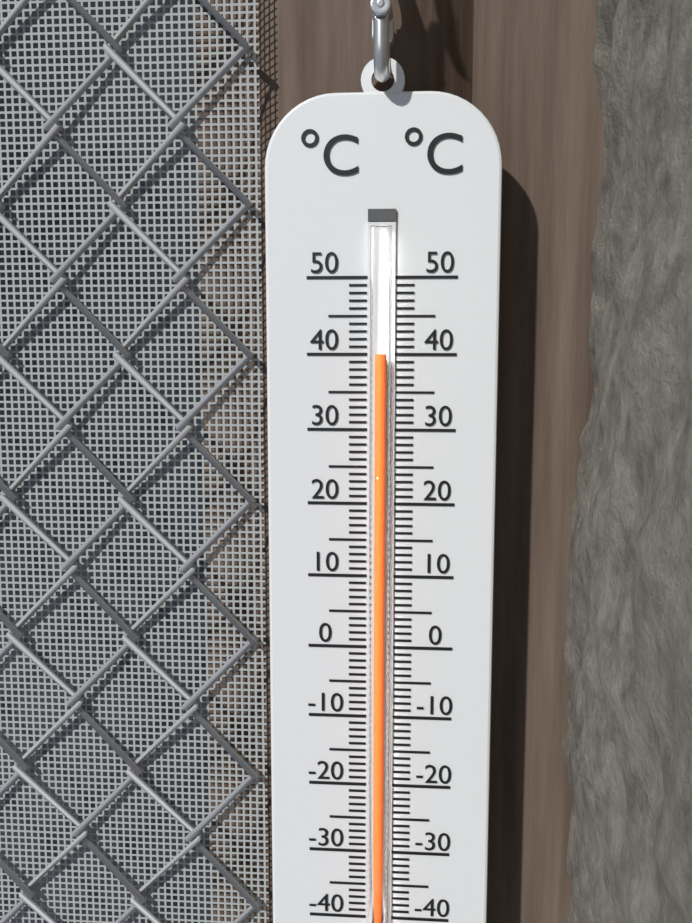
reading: 40 °C
